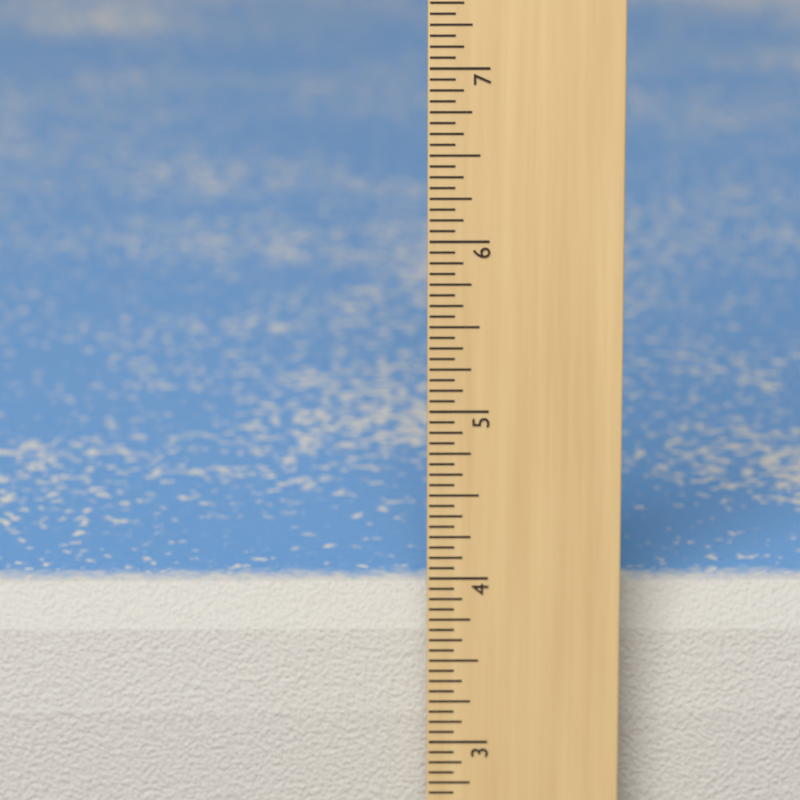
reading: 3.8125 in
